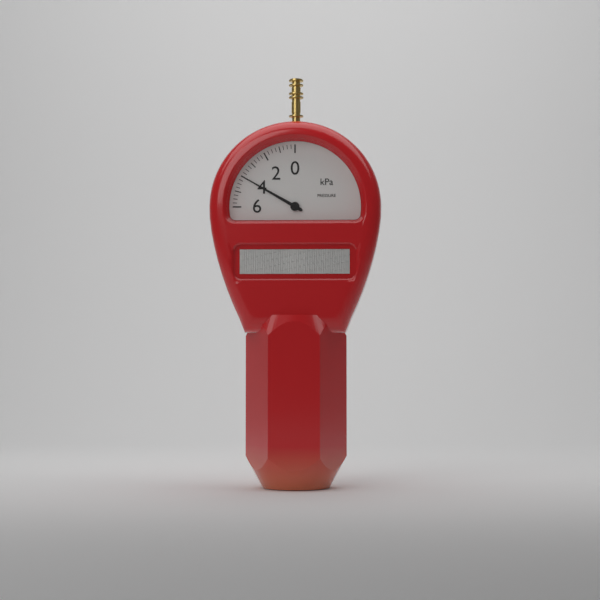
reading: 4.00 kPa
